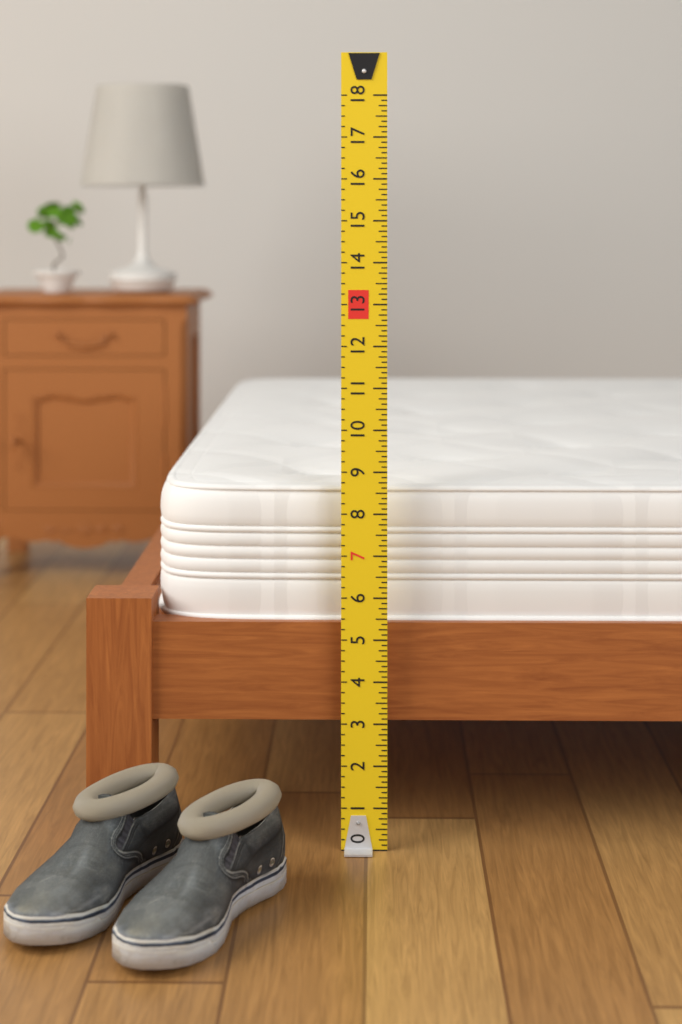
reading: 8.625 (no unit)
